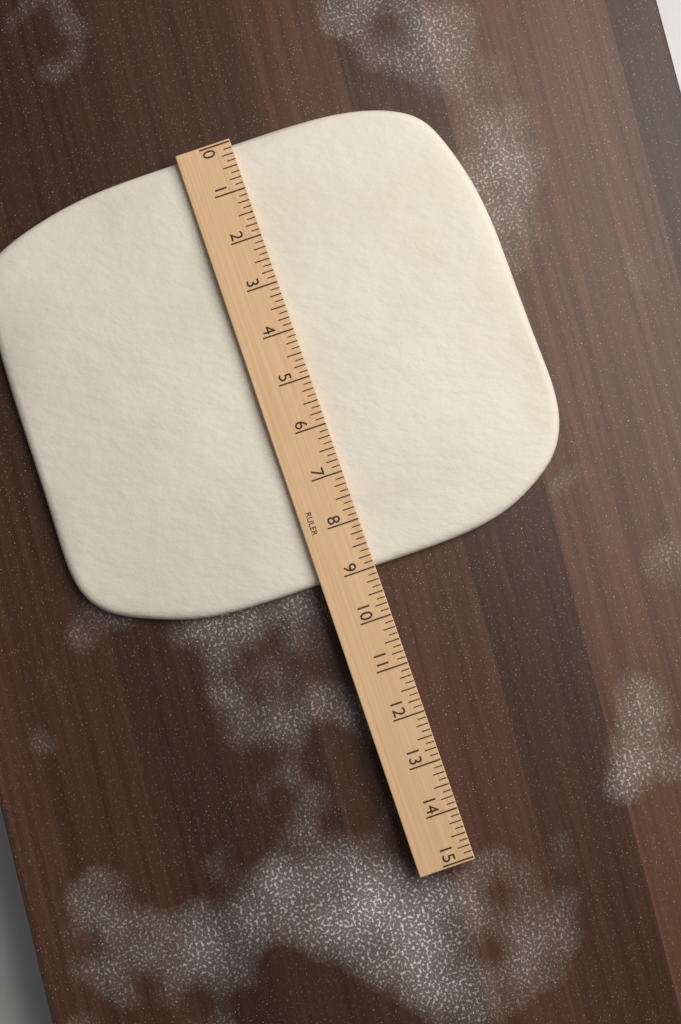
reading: 9.000 (no unit)
